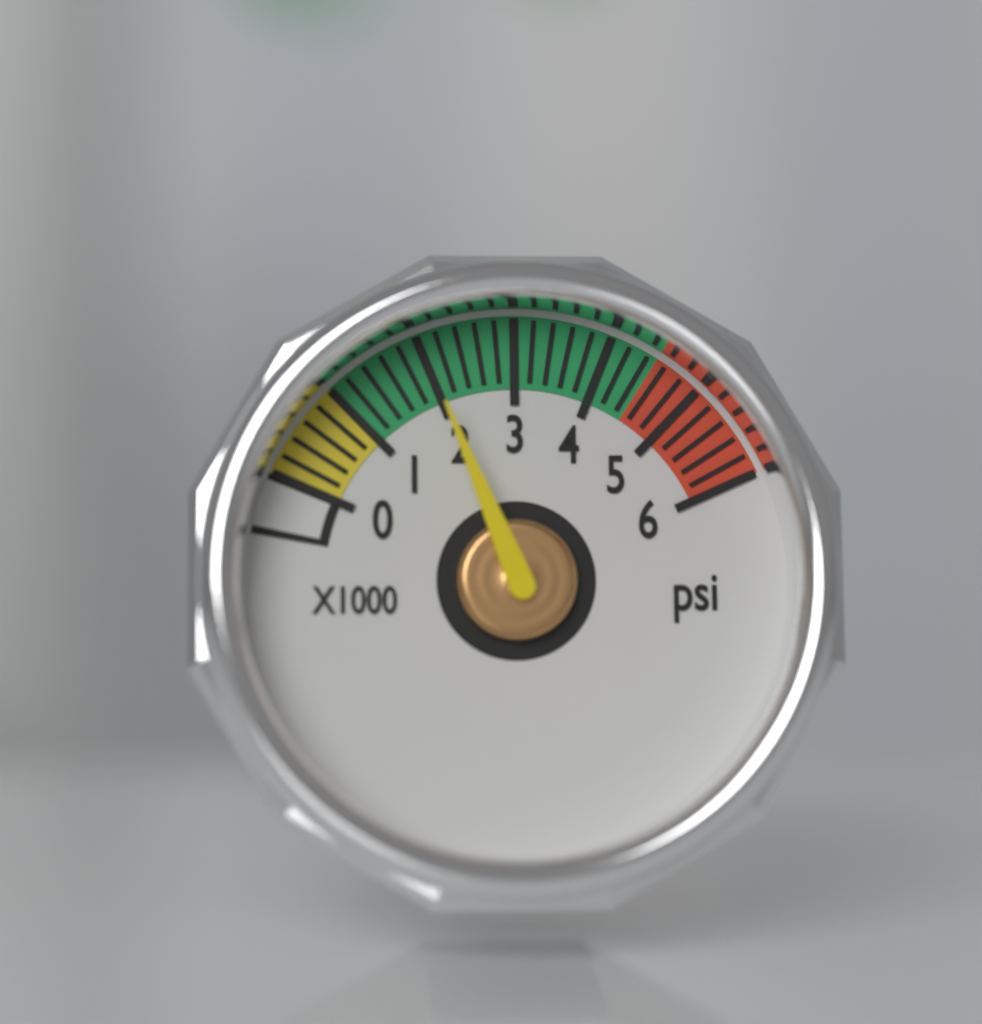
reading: 2000 psi
